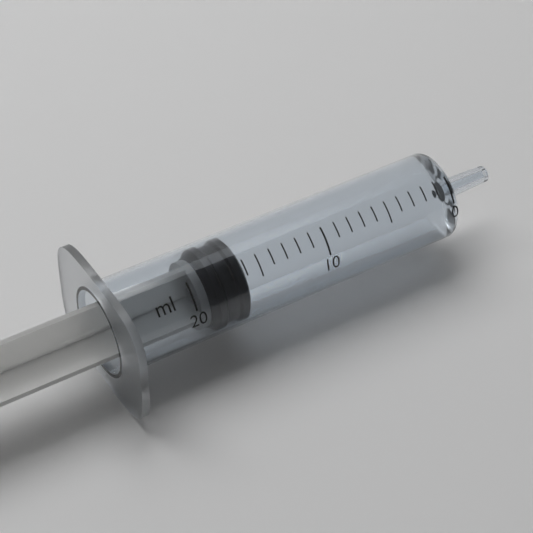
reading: 16 ml
